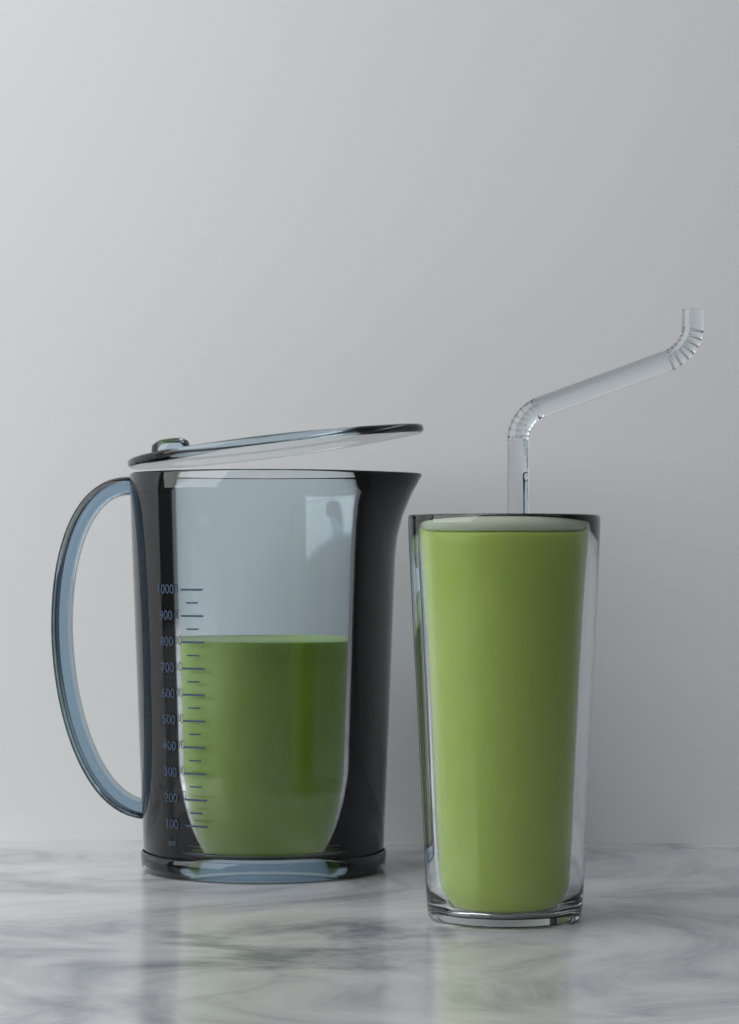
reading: 800 ml
